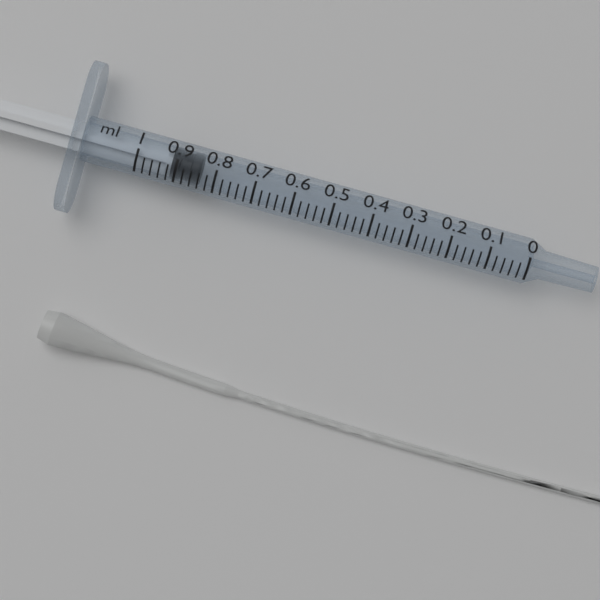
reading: 0.84 ml
